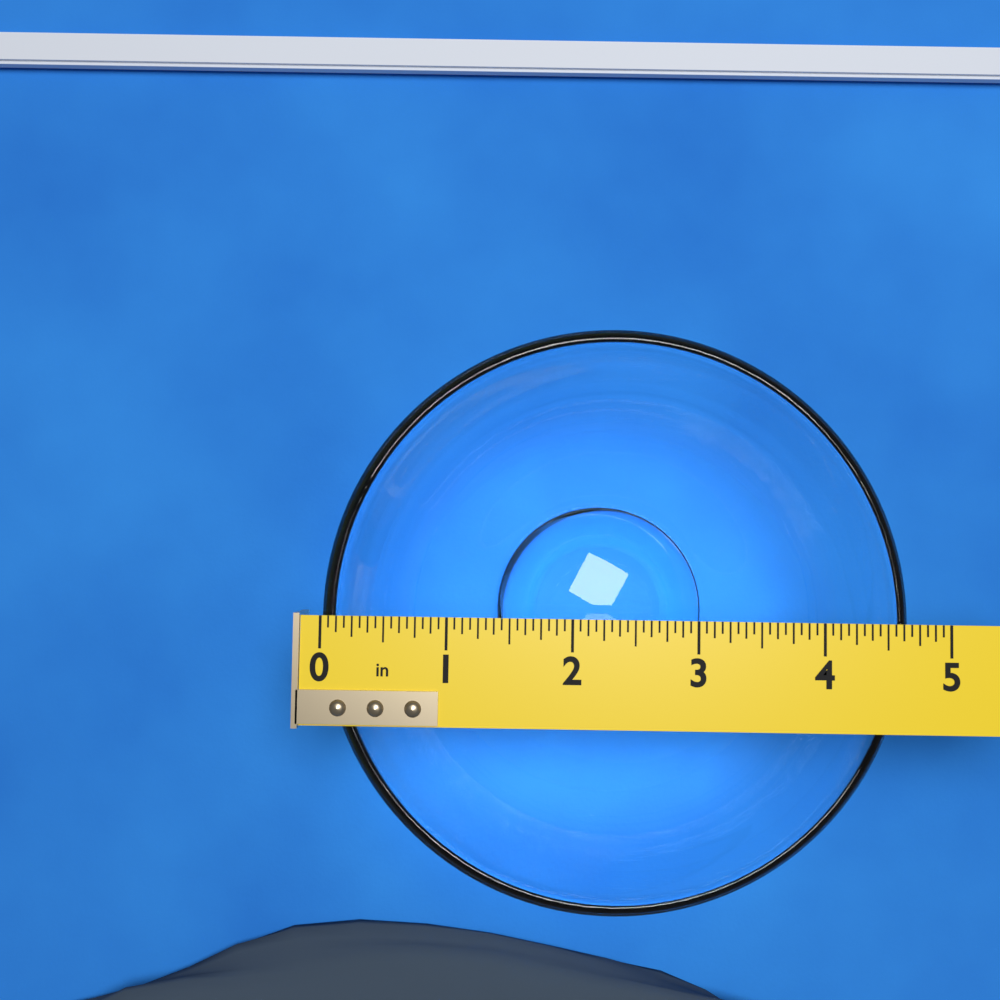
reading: 4.6875 in
